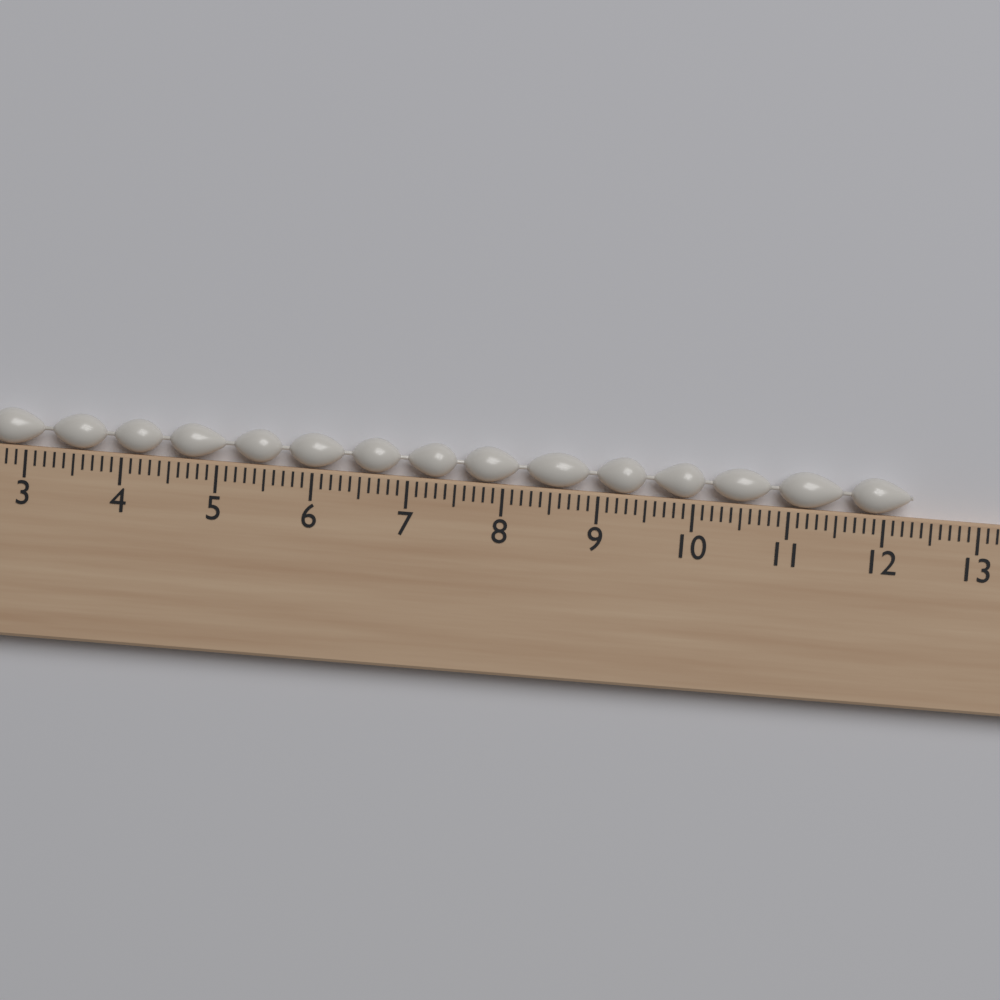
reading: 12.3 cm
